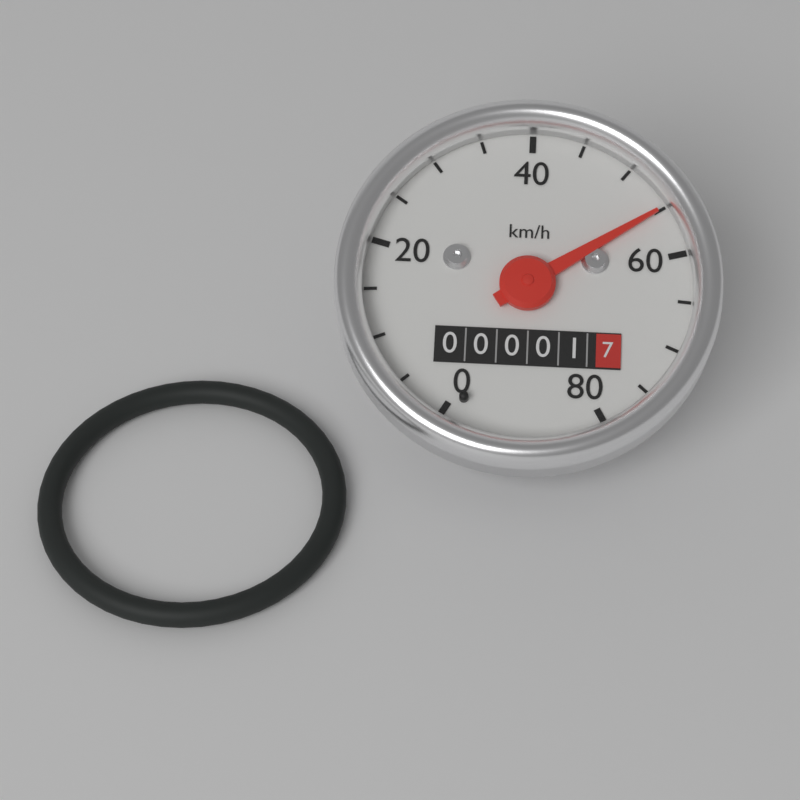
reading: 55 km/h
